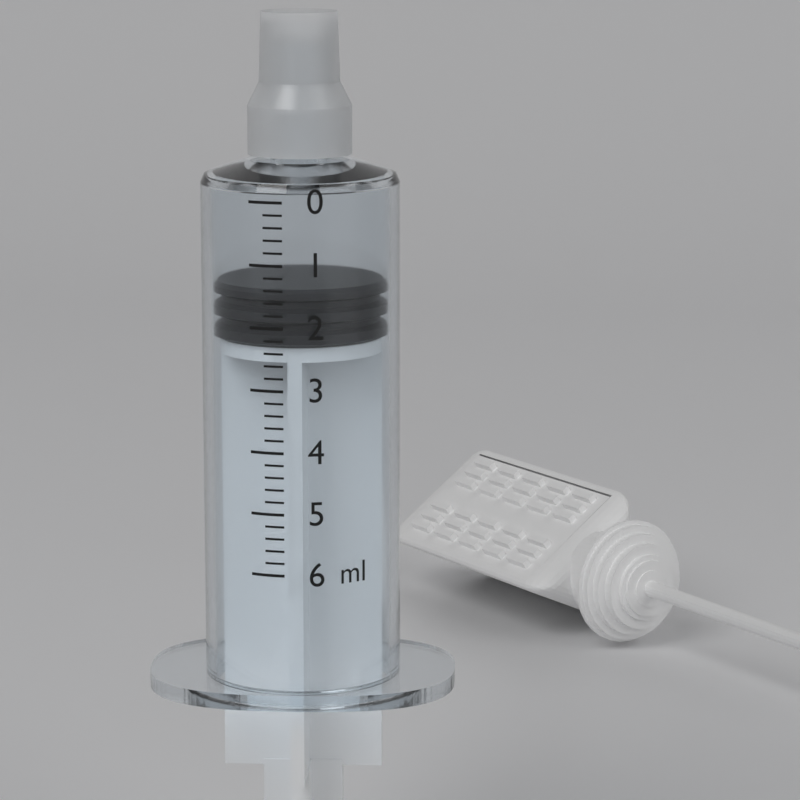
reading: 1.4 ml
